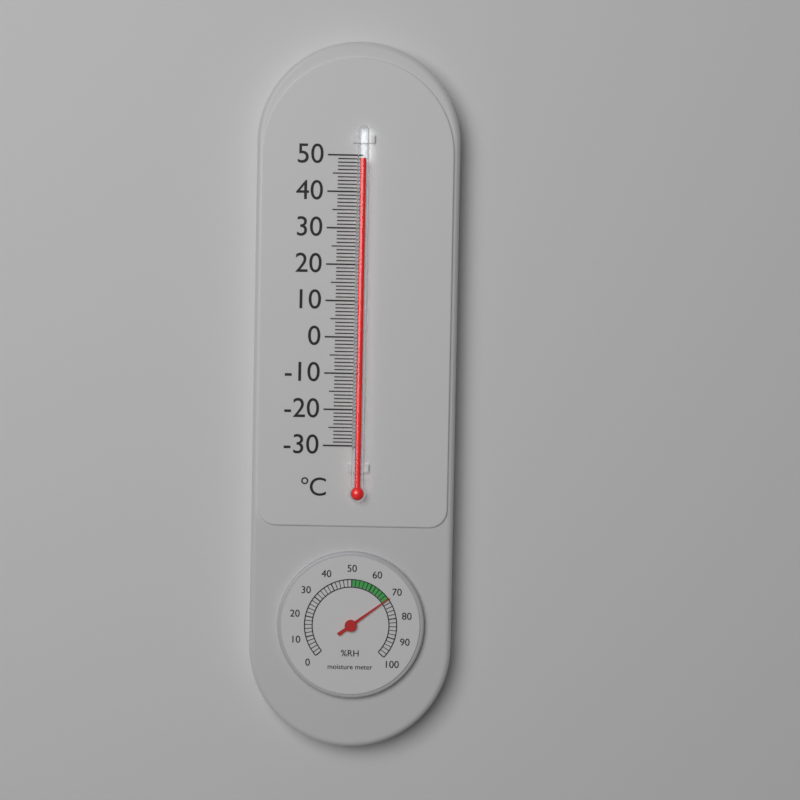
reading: 49 °C
